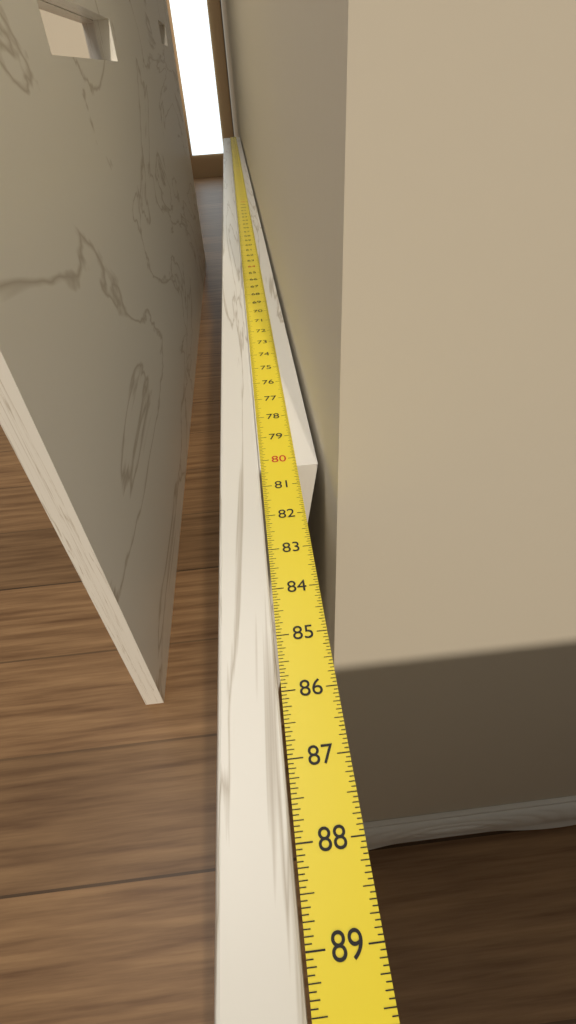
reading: 80.3125 in
